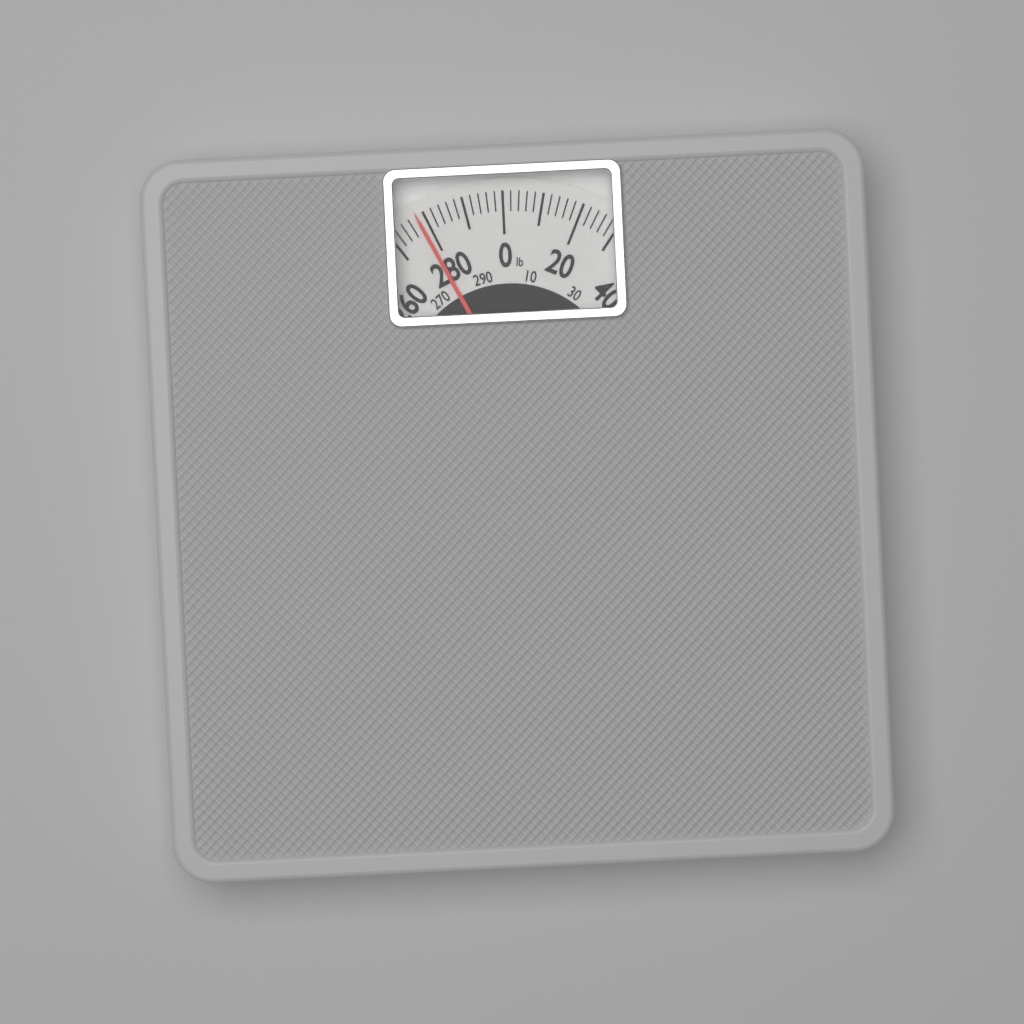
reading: 278 lb
